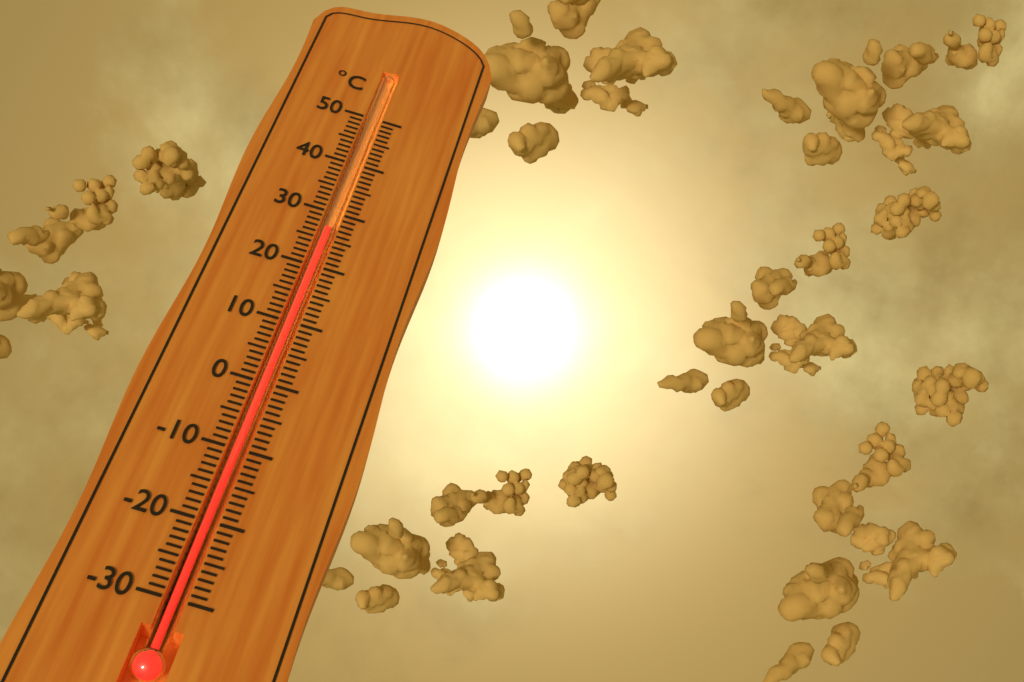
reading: 27 °C
